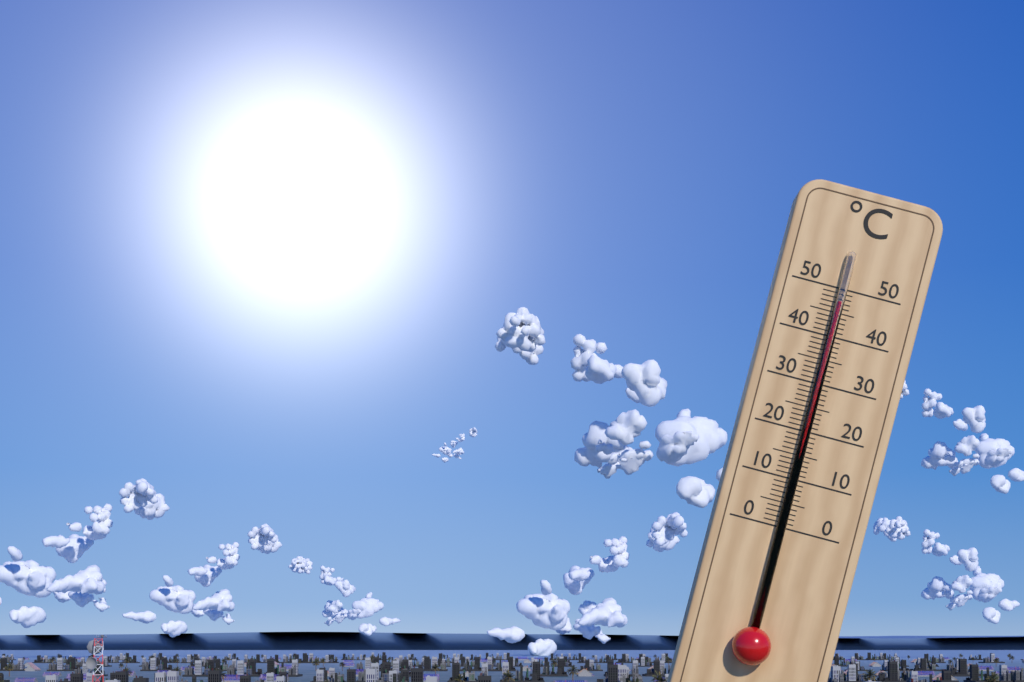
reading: 47 °C
